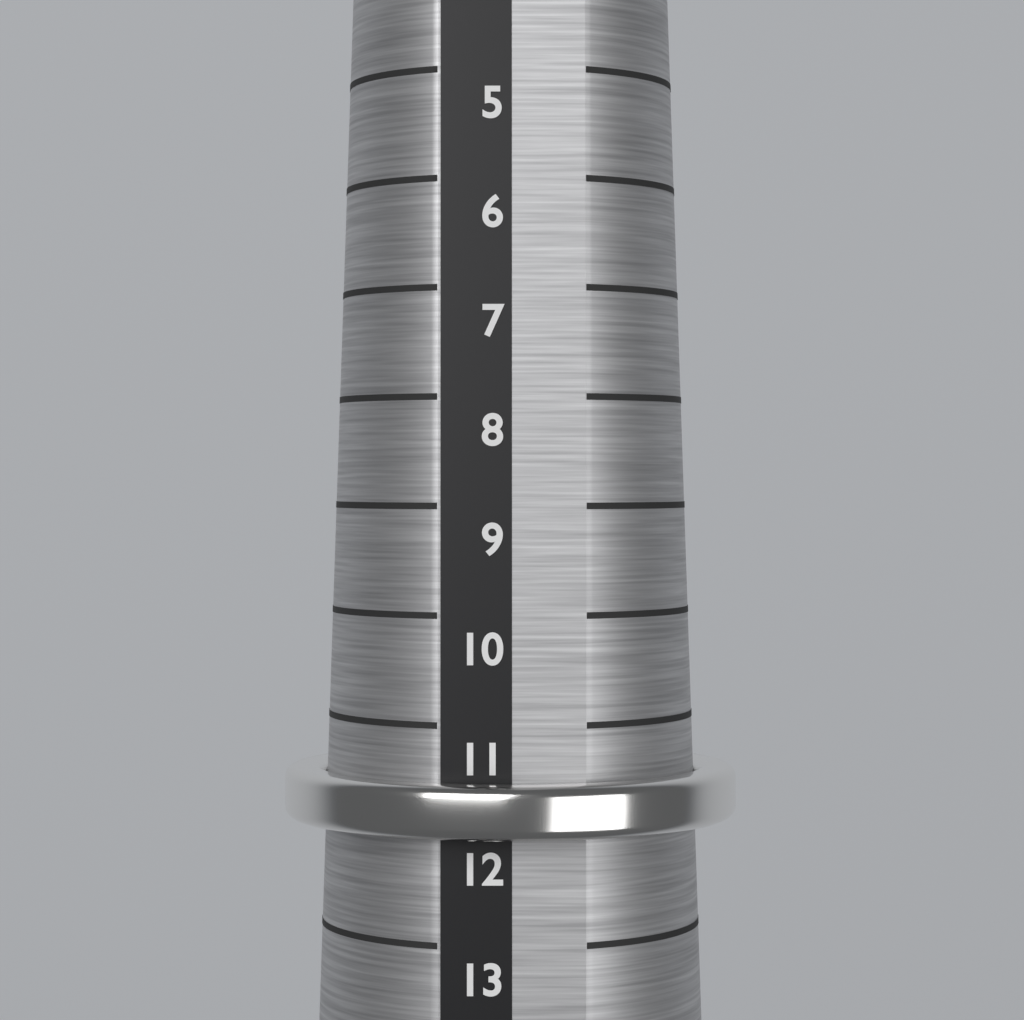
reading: 12 (no unit)
